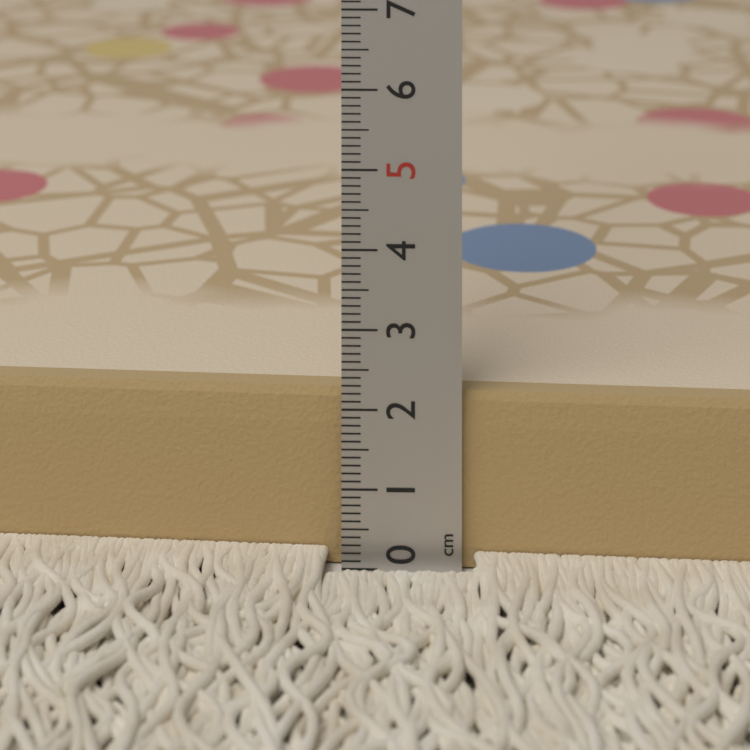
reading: 2.2 cm
